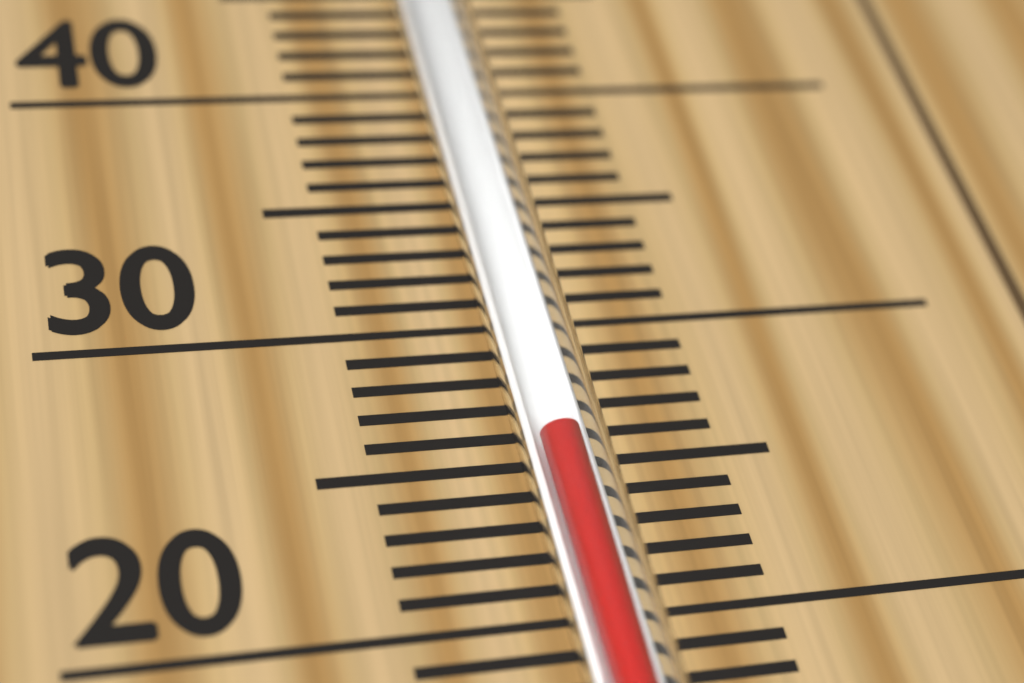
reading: 25 °C
